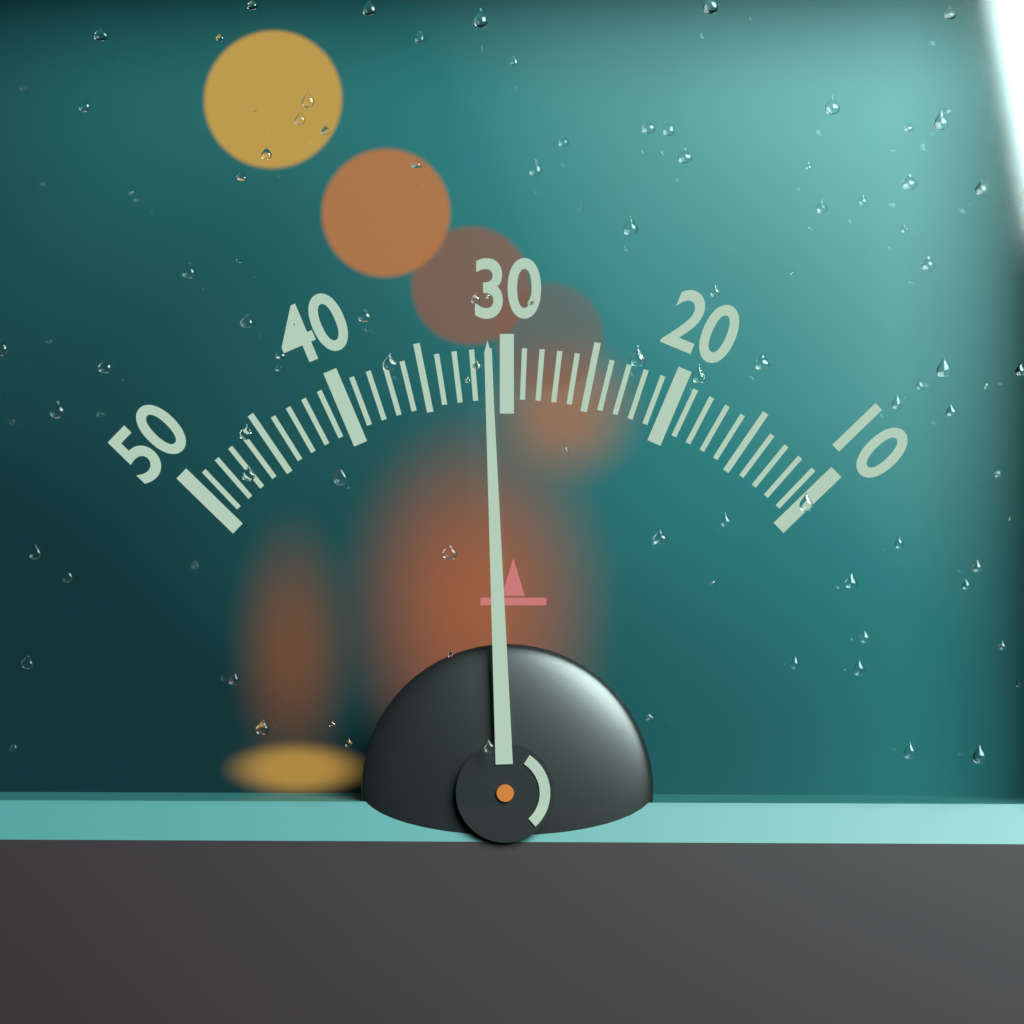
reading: 31 (no unit)
